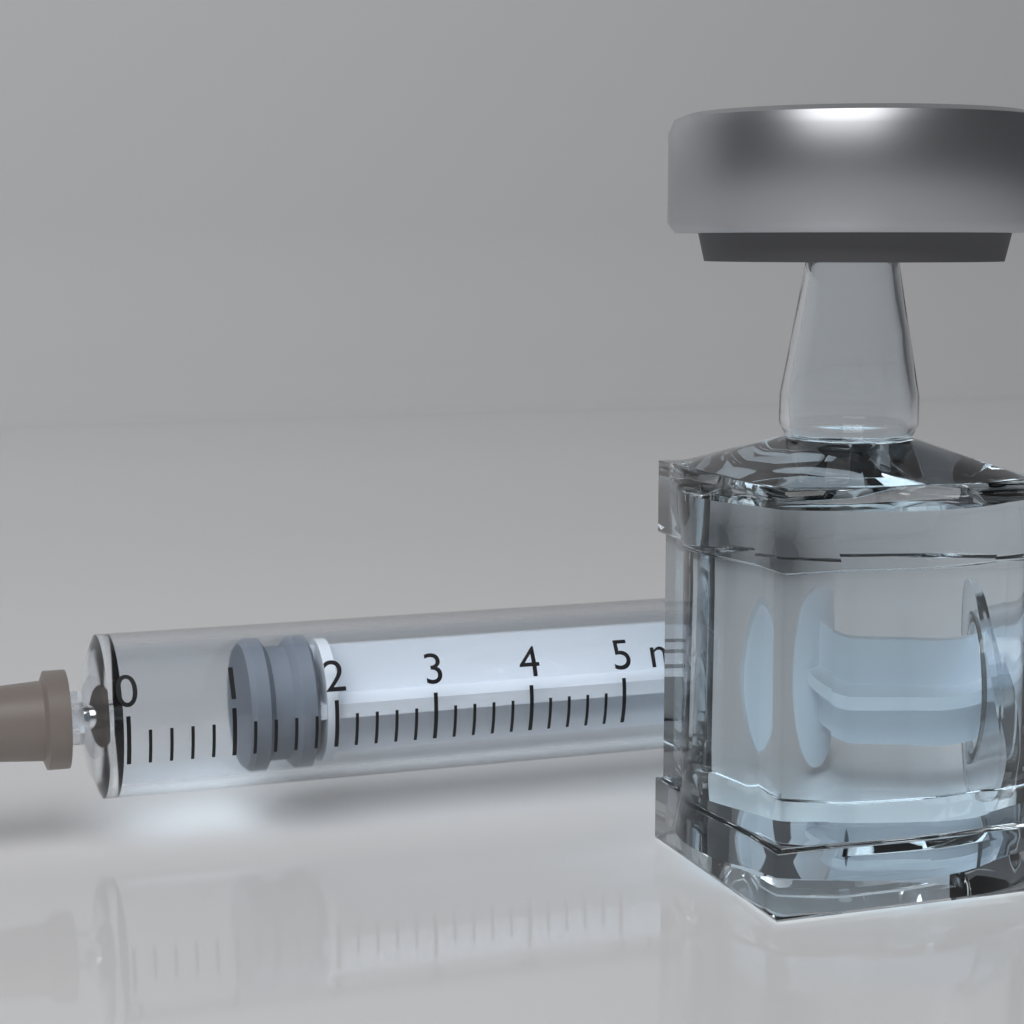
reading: 1.2 ml
